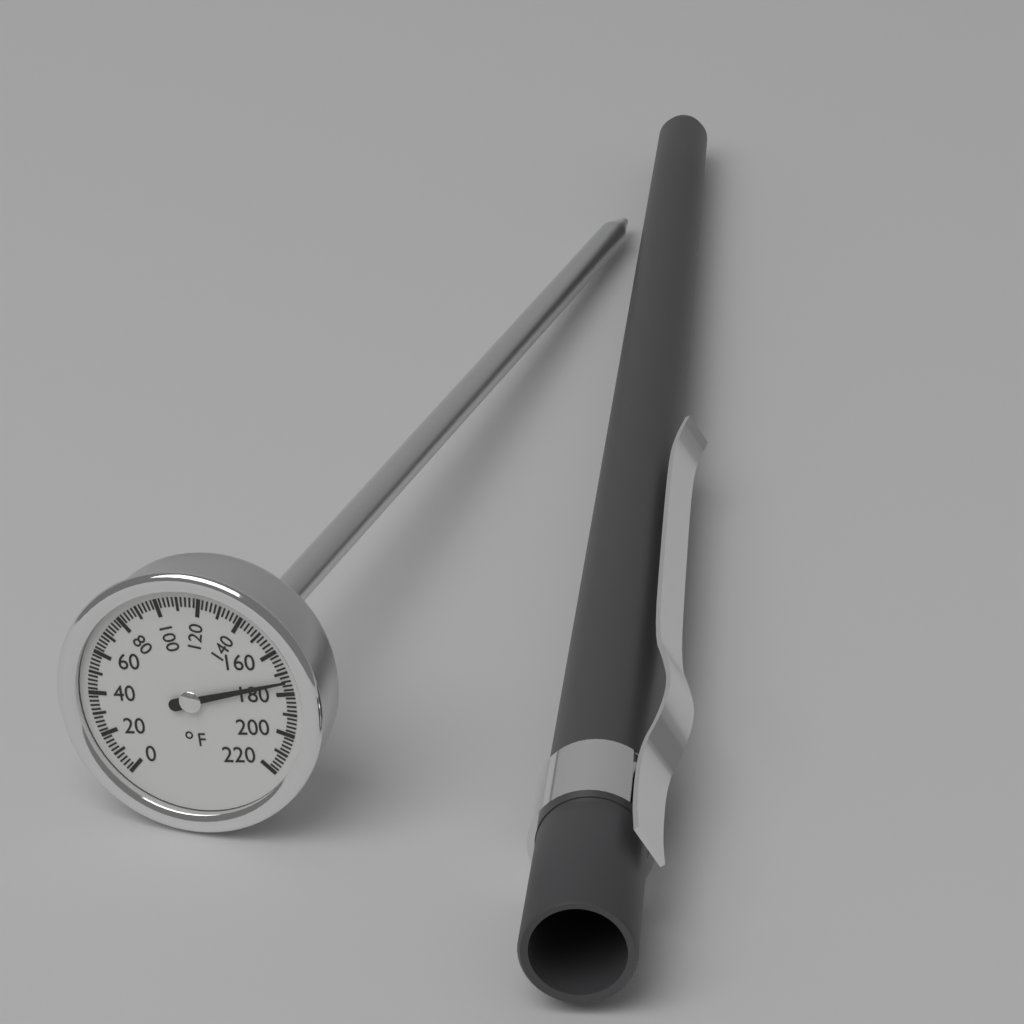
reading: 174 °F
